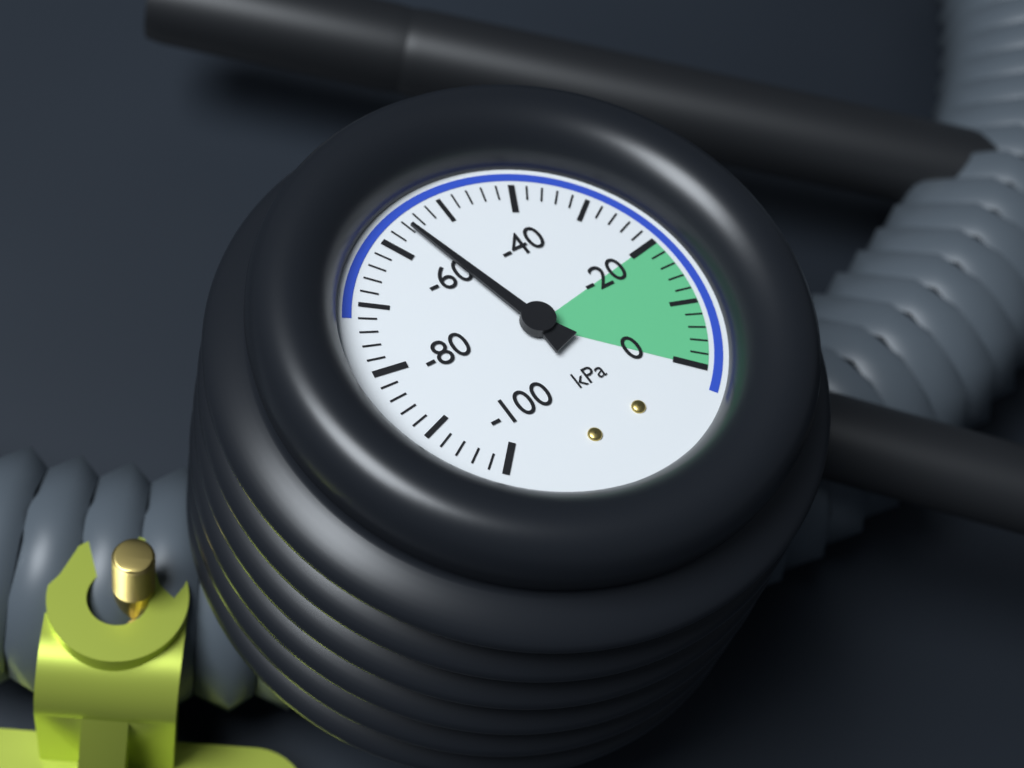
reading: -56 kPa
